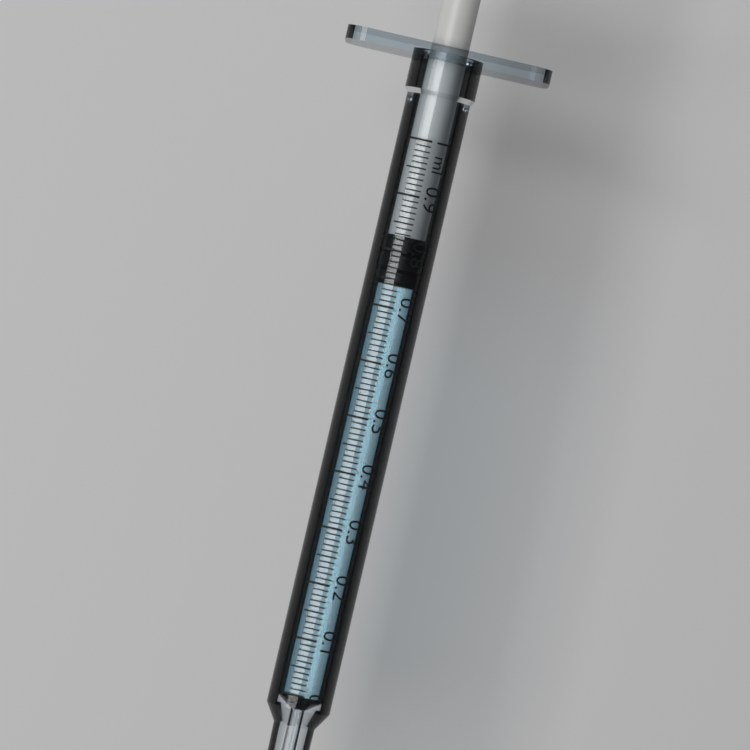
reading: 0.74 ml
